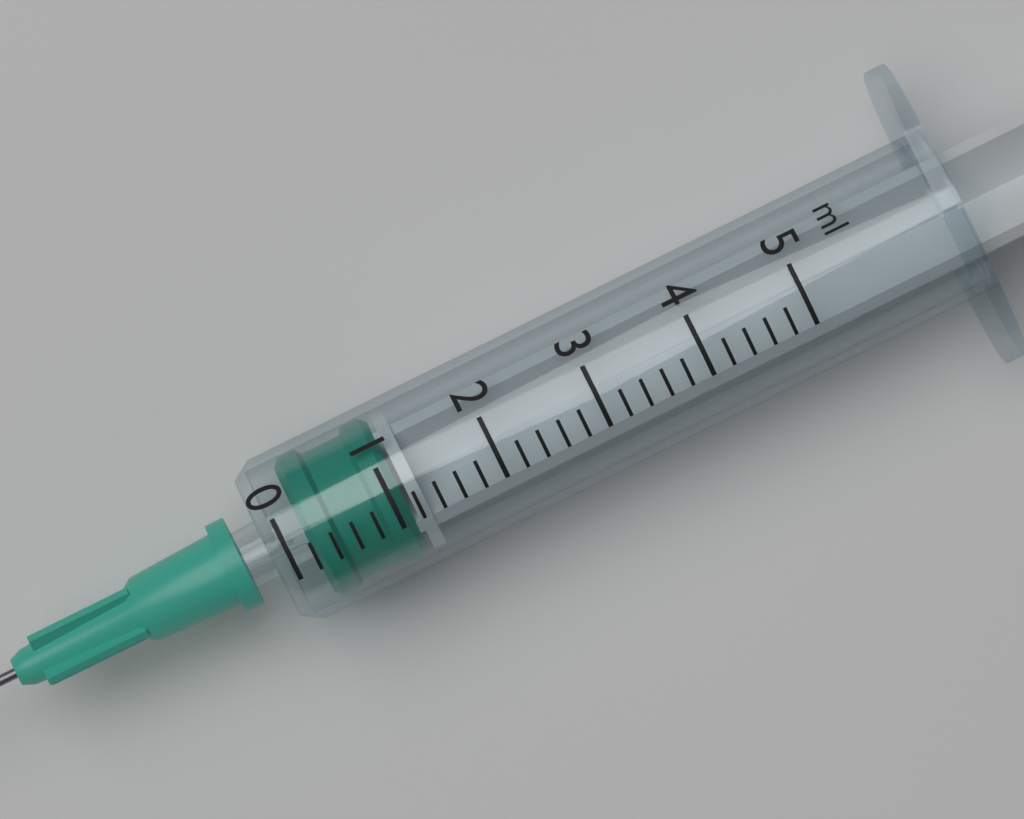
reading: 0.2 ml
